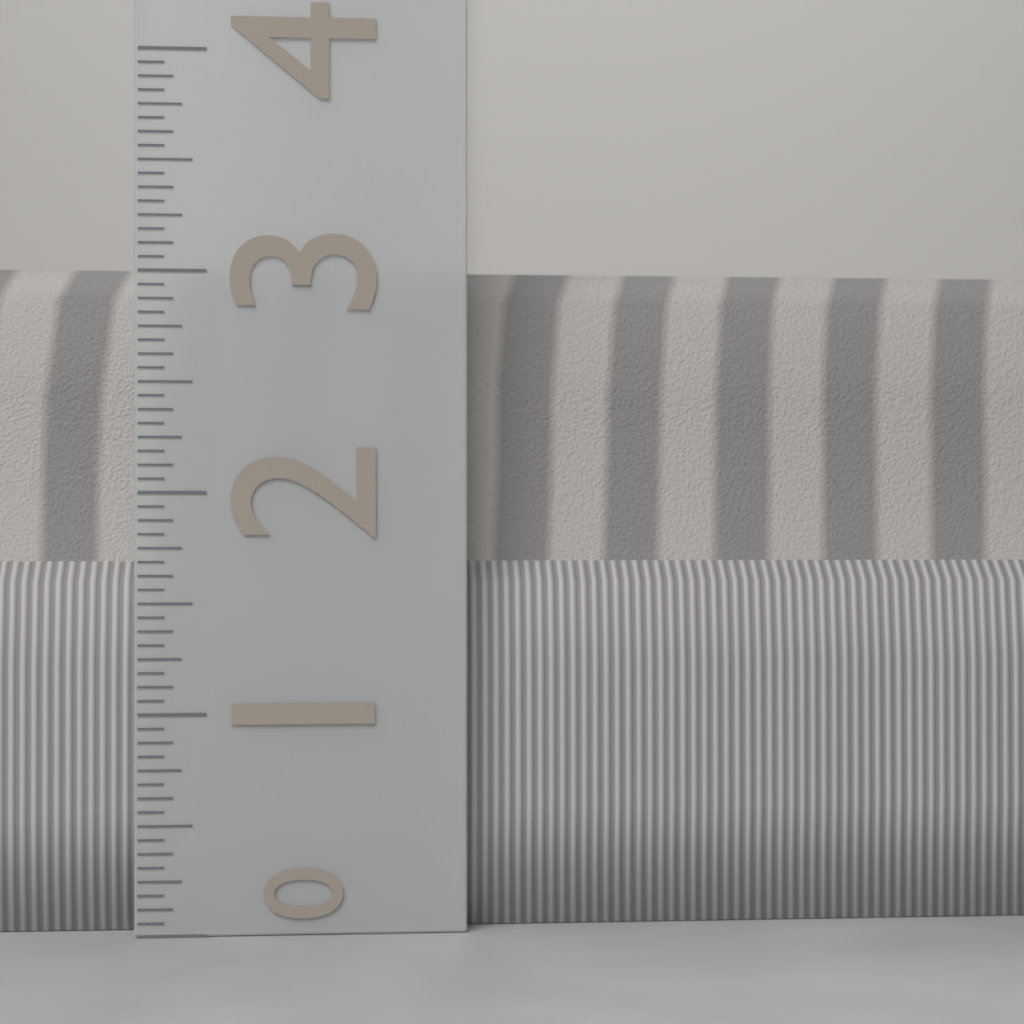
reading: 3.0625 (no unit)
